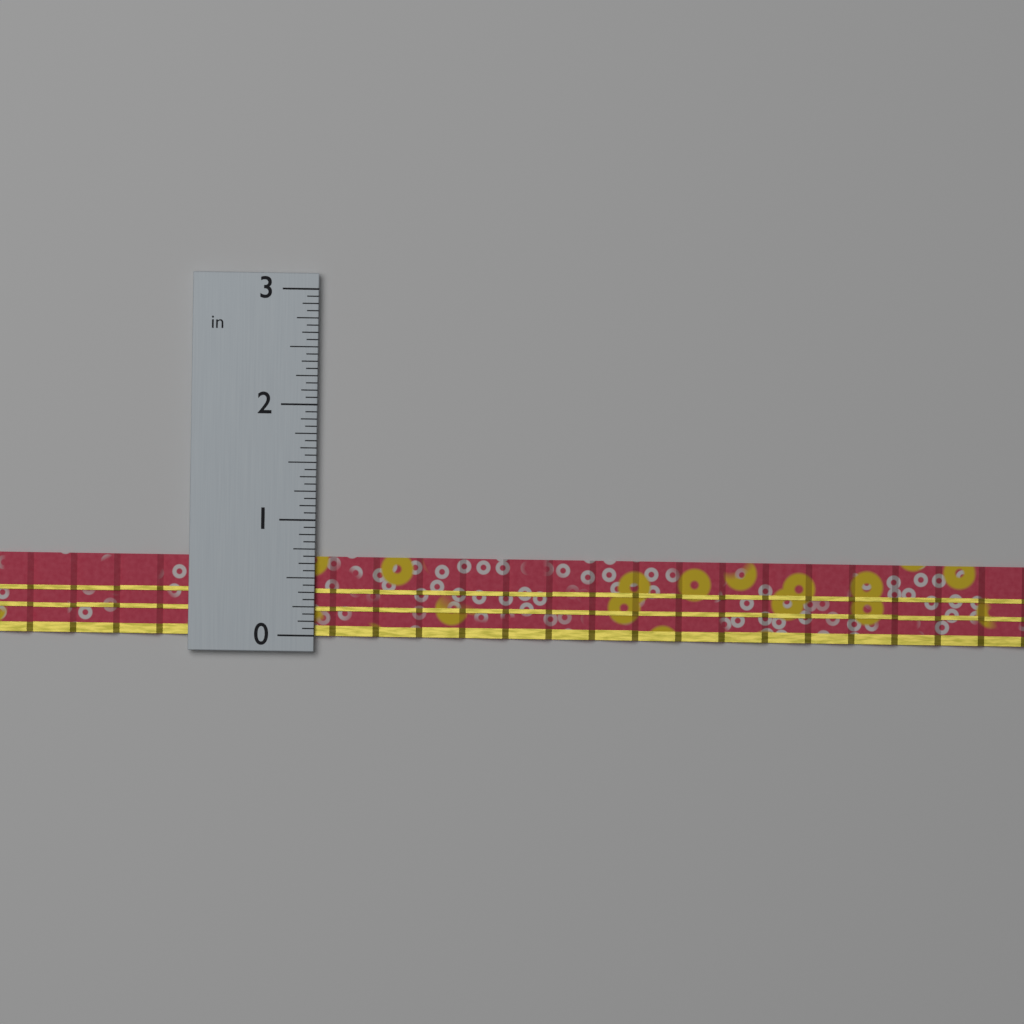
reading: 0.6875 in
